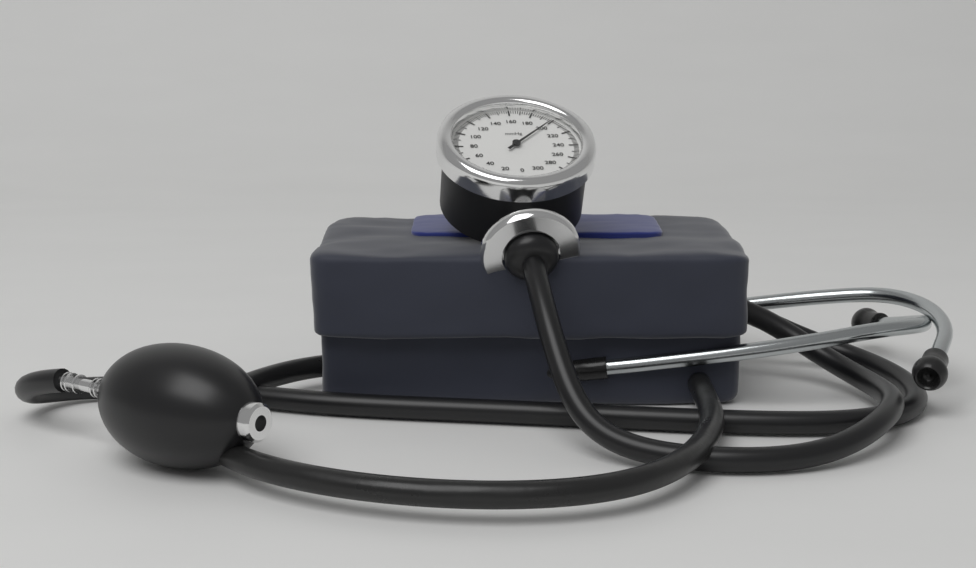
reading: 200 mmHg
